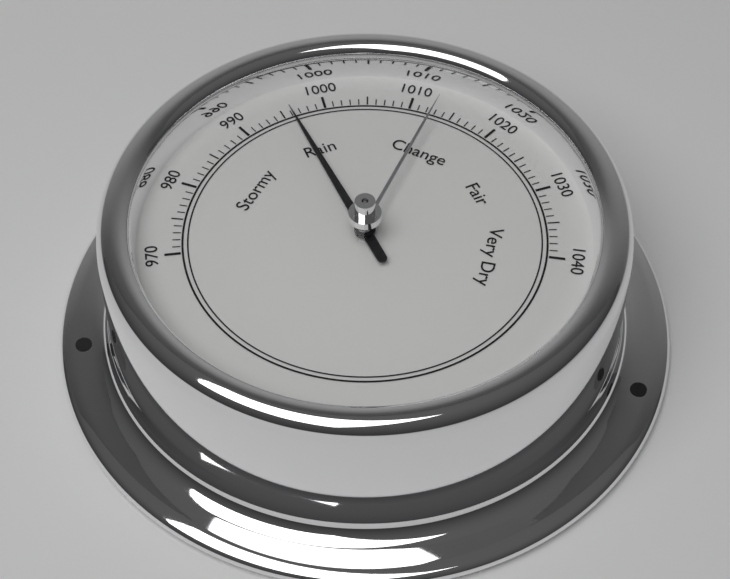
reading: 996 (no unit)
